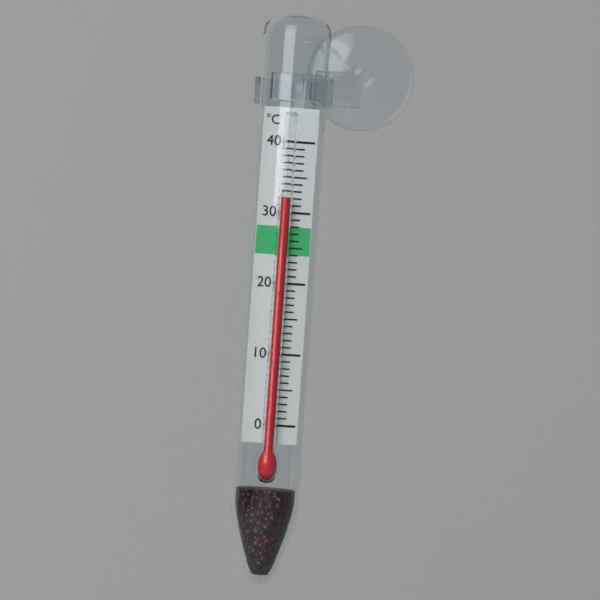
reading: 32 °C
